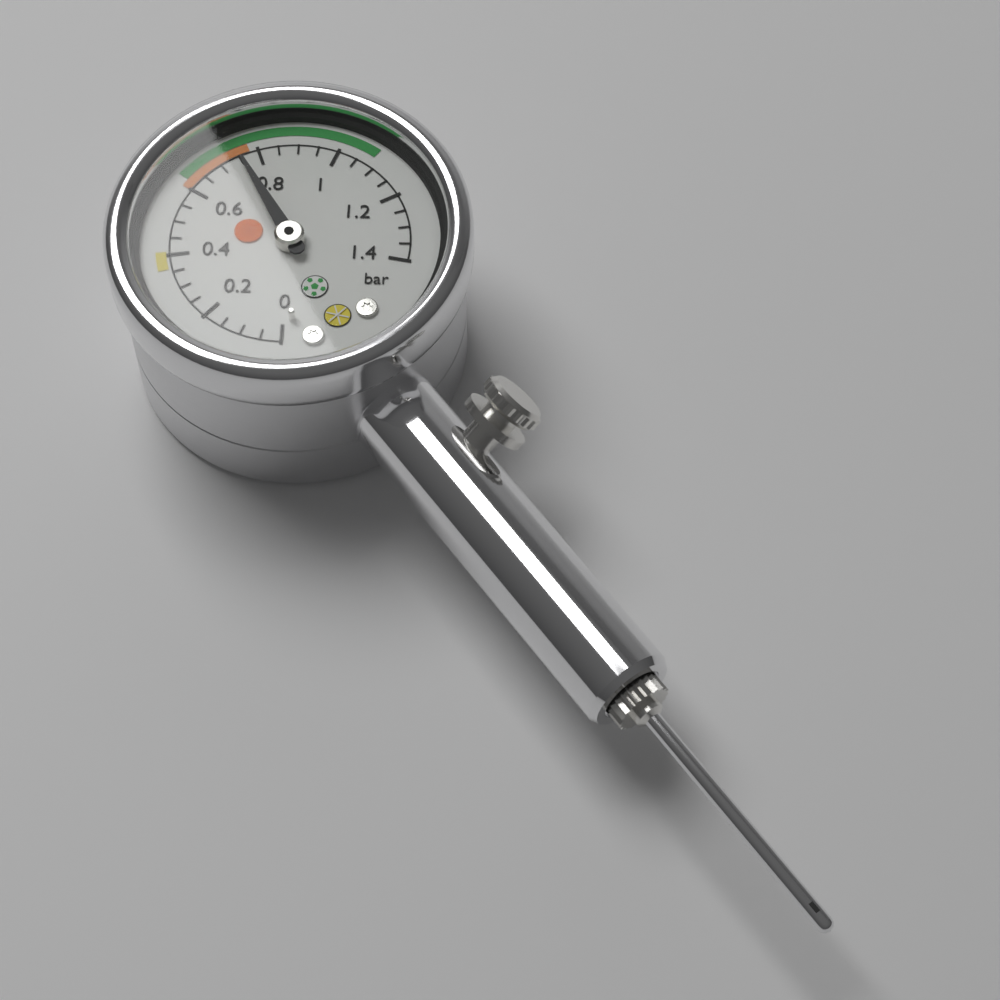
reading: 0.75 bar
